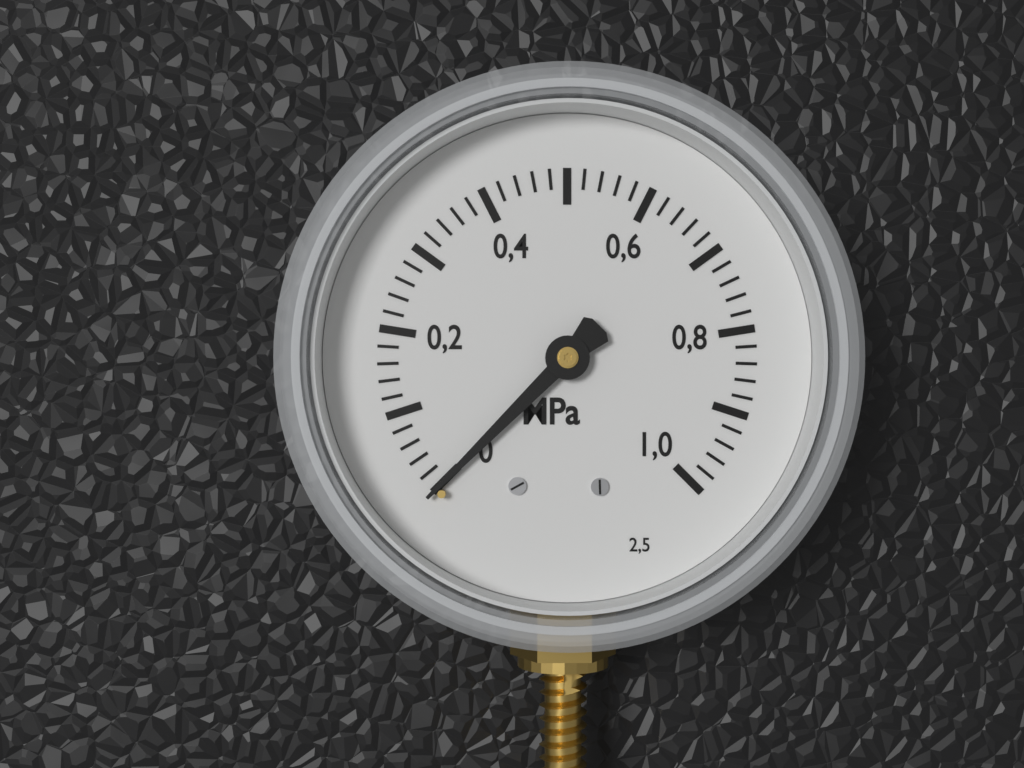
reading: 0.00 MPa
